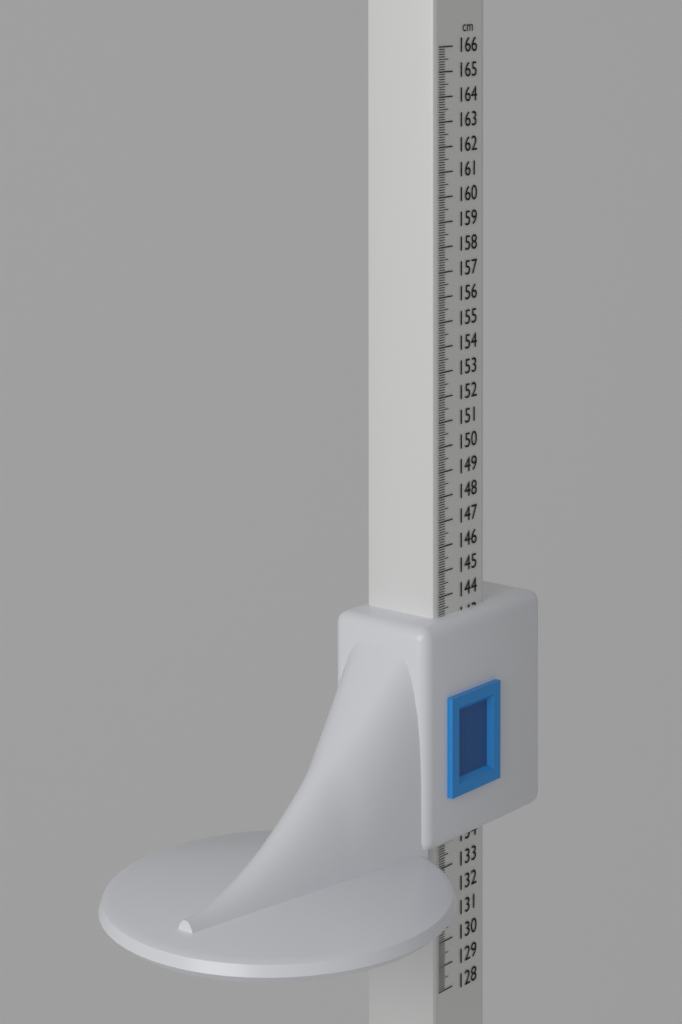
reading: 143.2 cm
